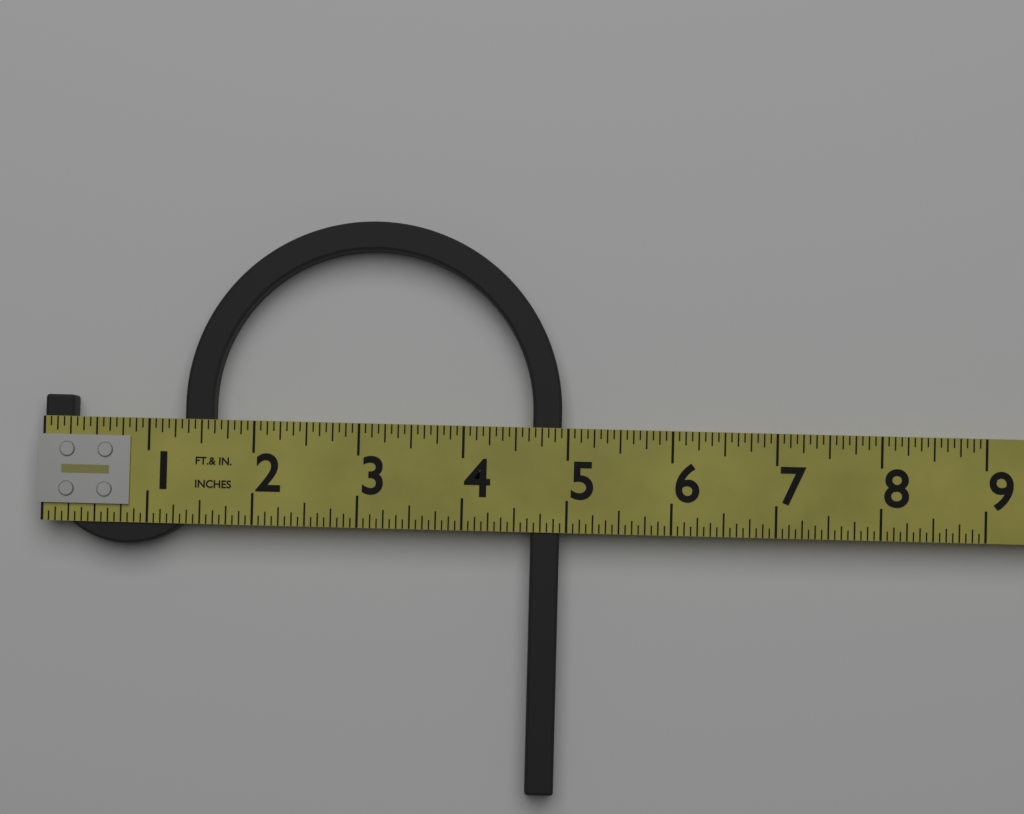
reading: 4.9375 in
